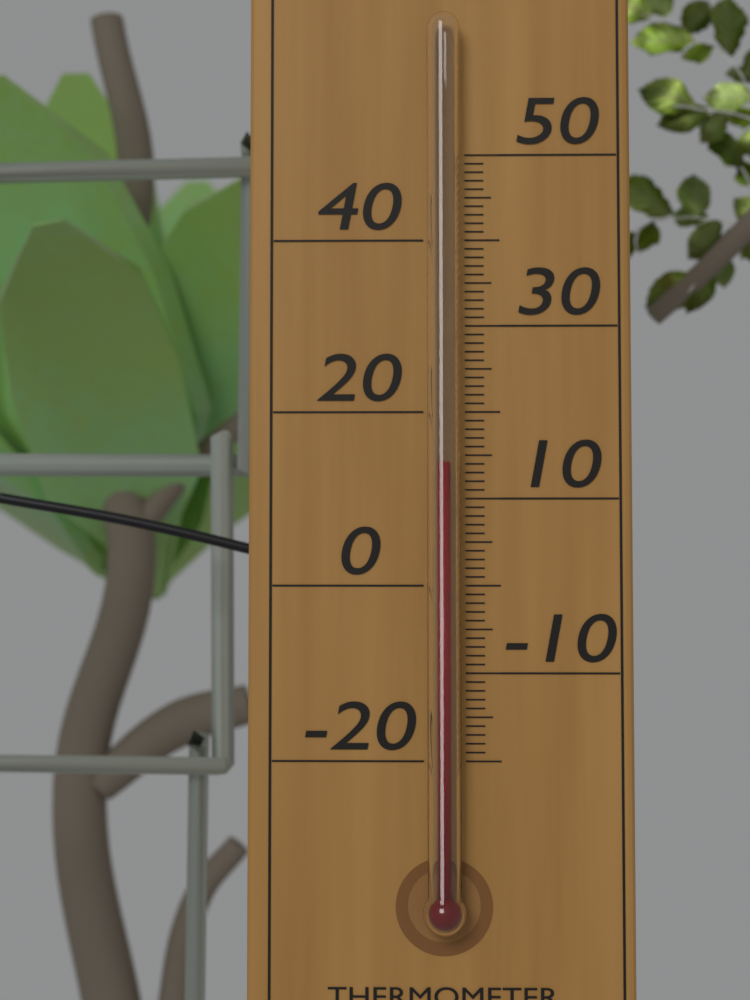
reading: 14 °C
